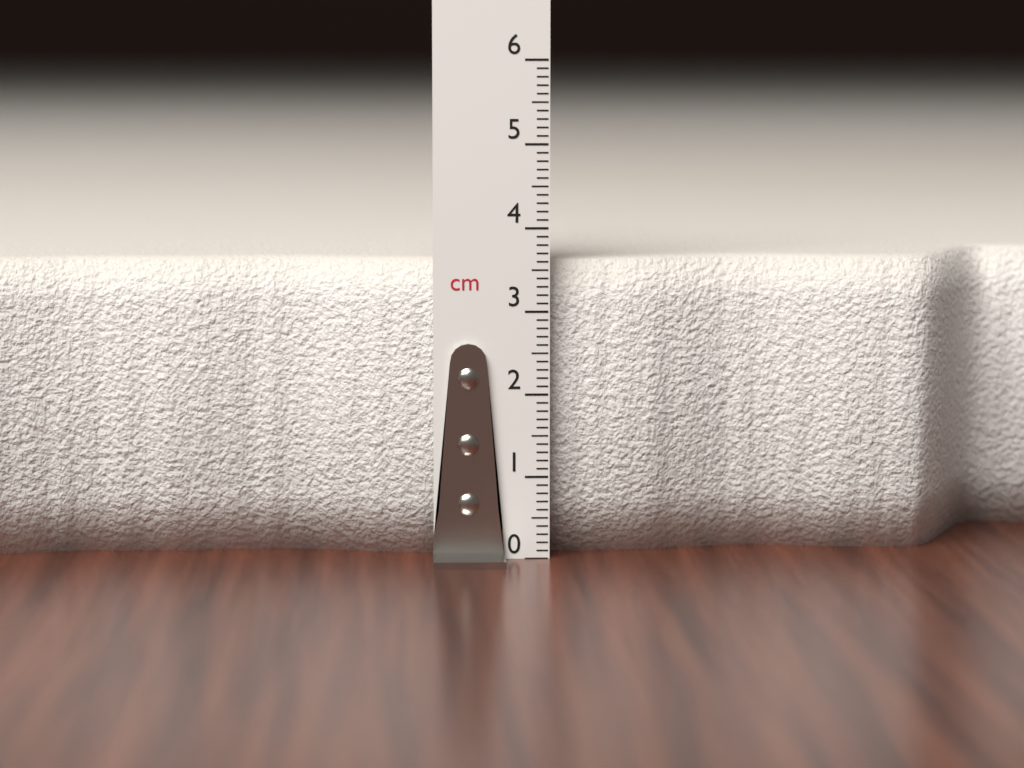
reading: 3.6 cm
